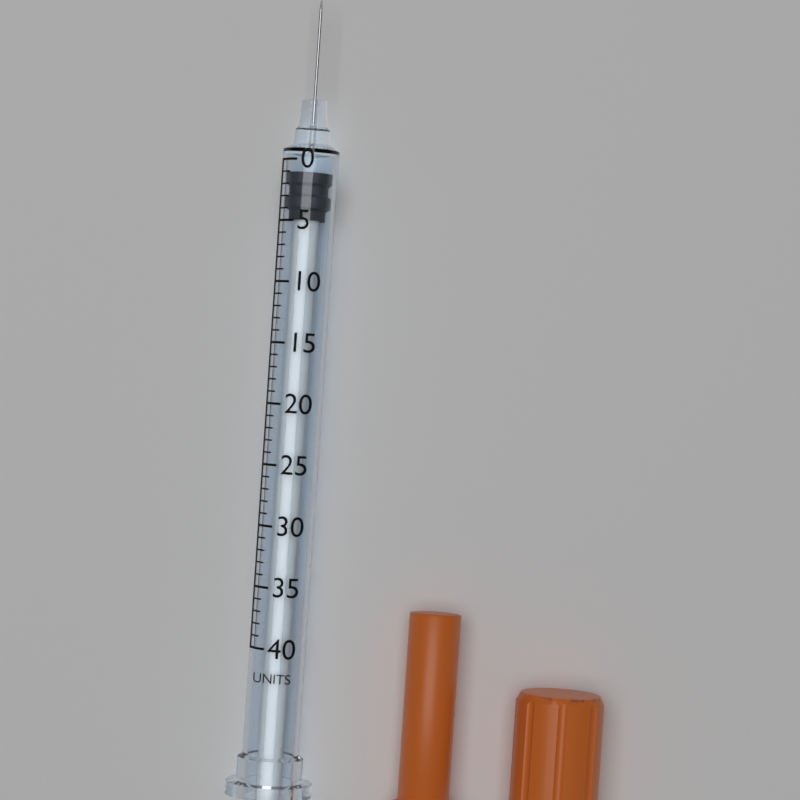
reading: 1 units
